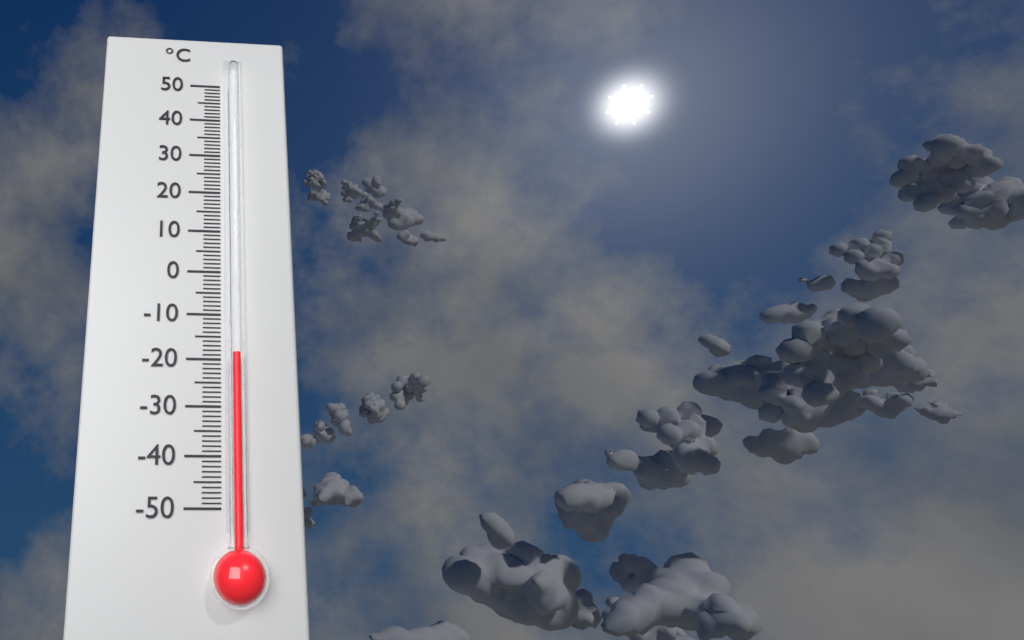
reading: -19 °C
